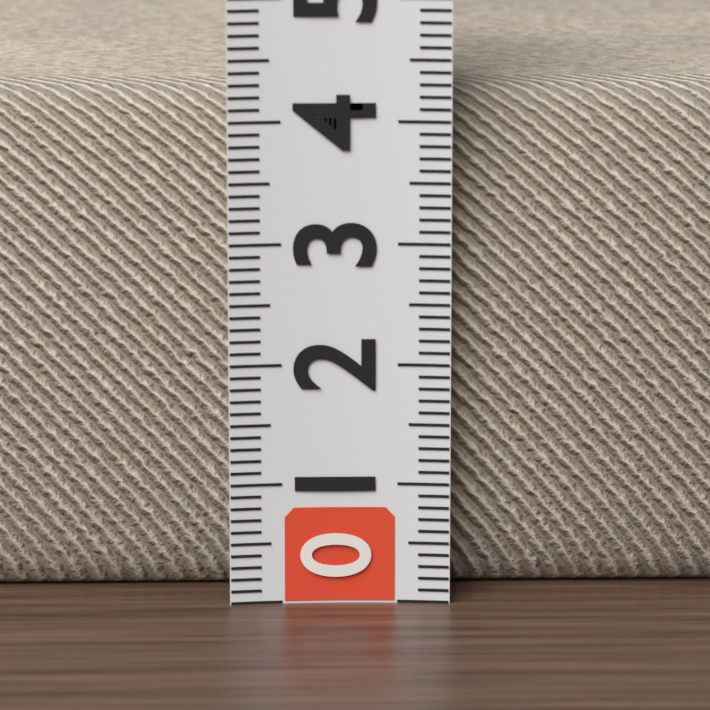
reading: 4.2 (no unit)
